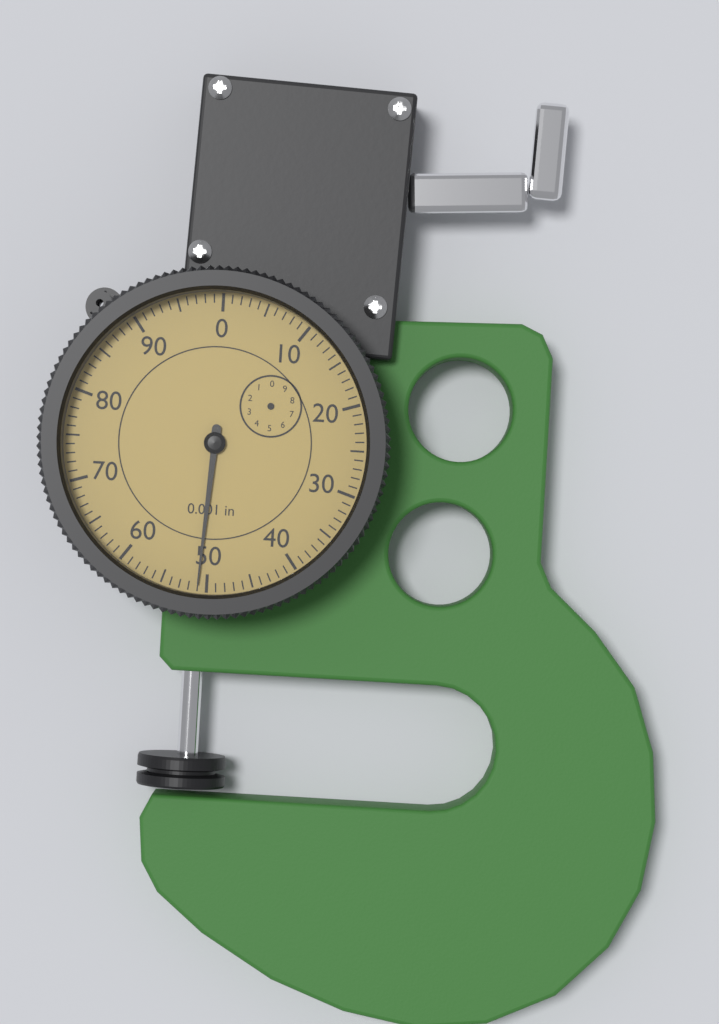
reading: 51 0.001 in
